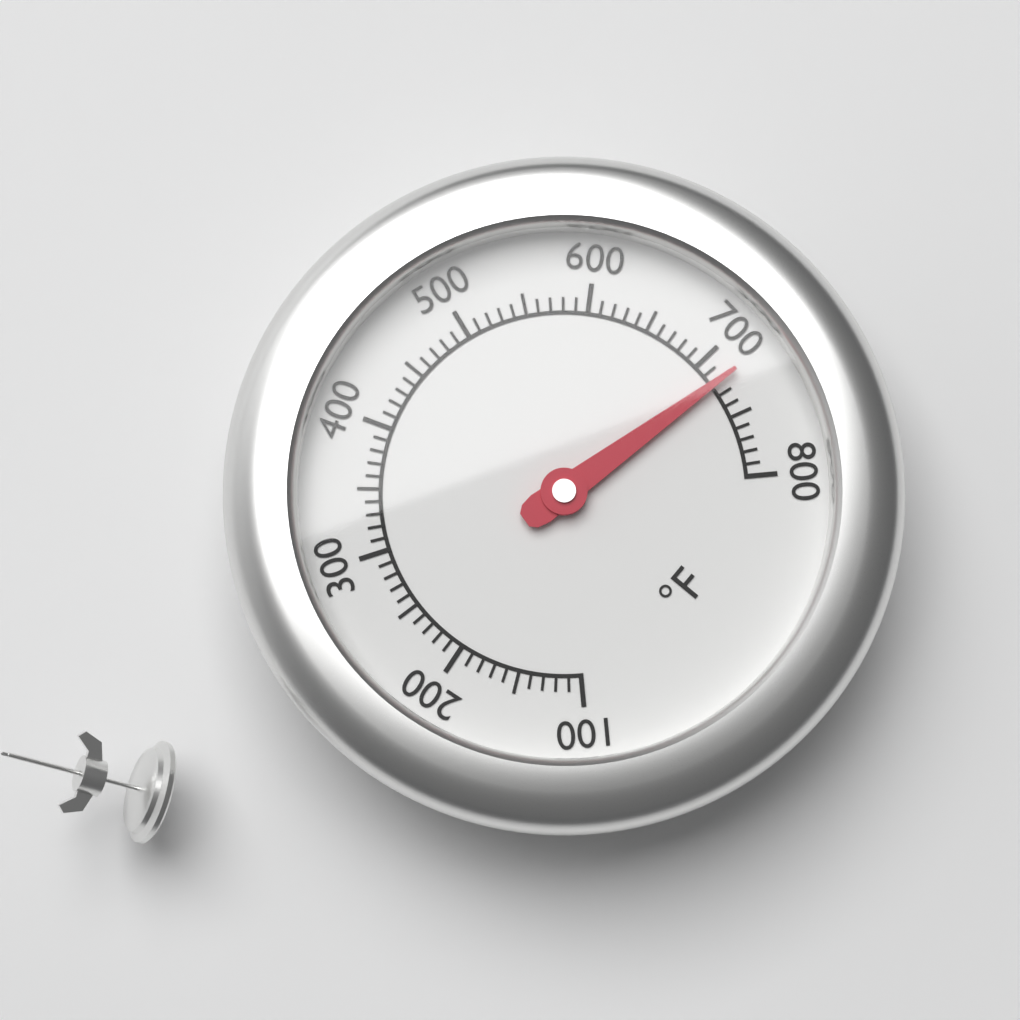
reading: 720 °F
